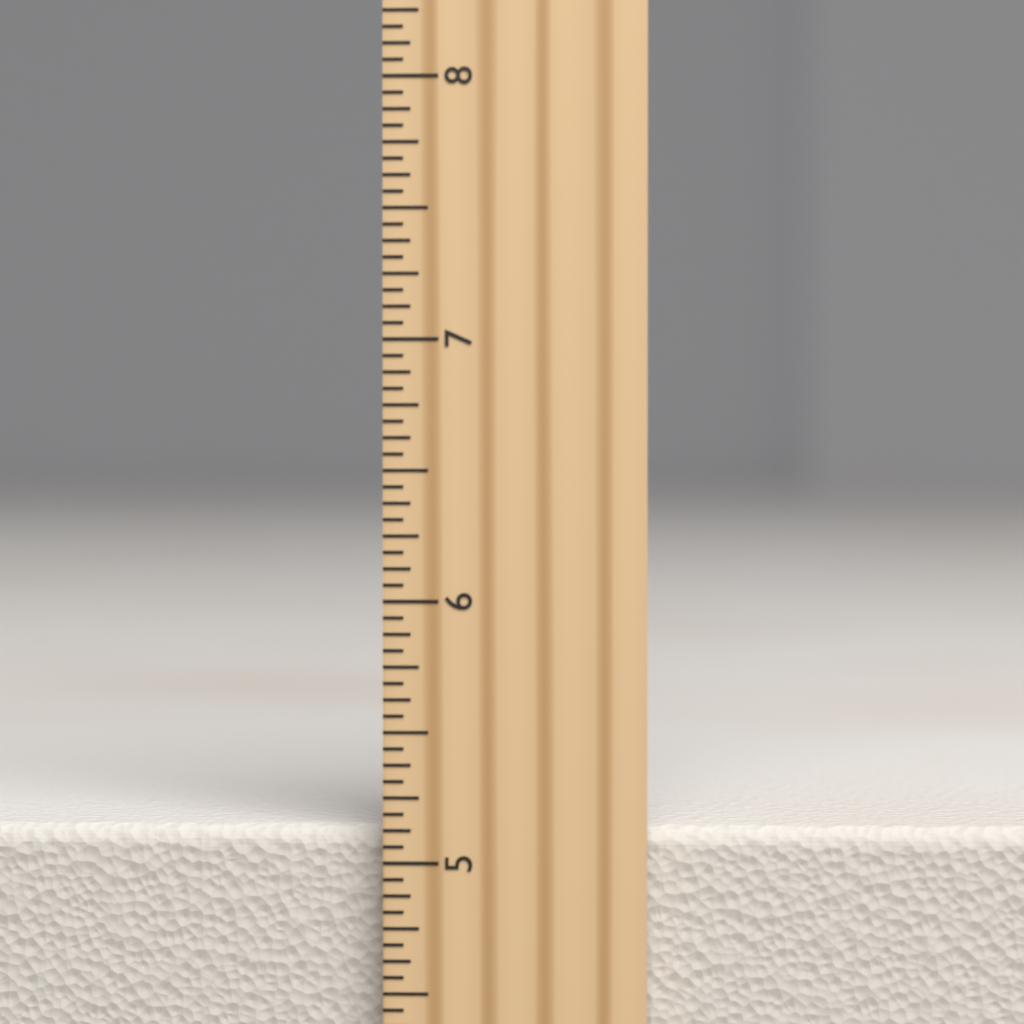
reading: 5.1250 inch
